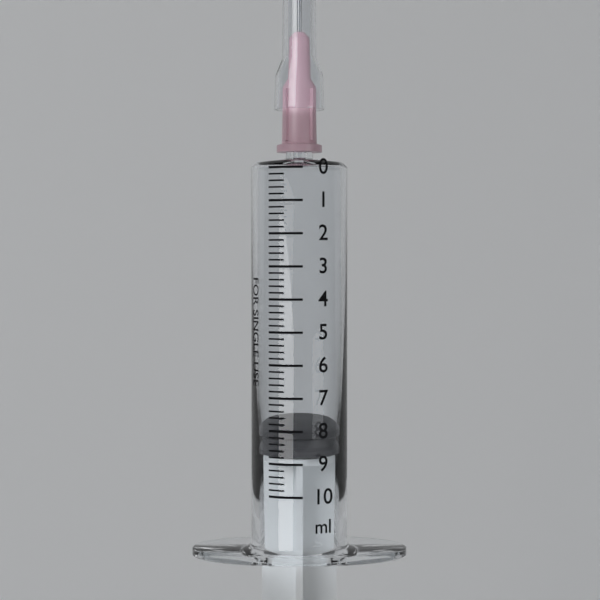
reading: 8.0 ml
